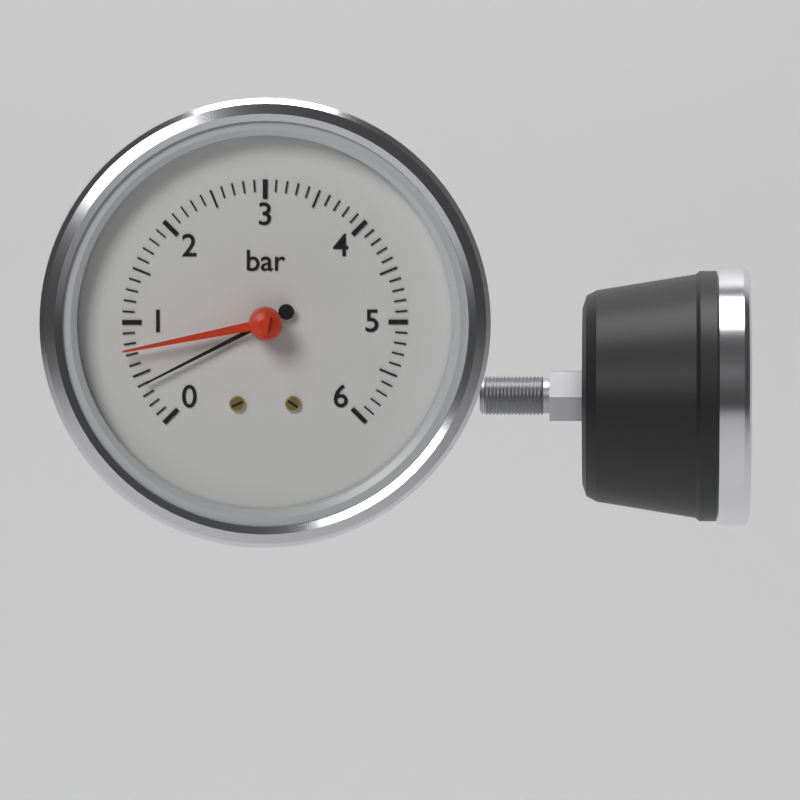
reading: 0.4 bar
